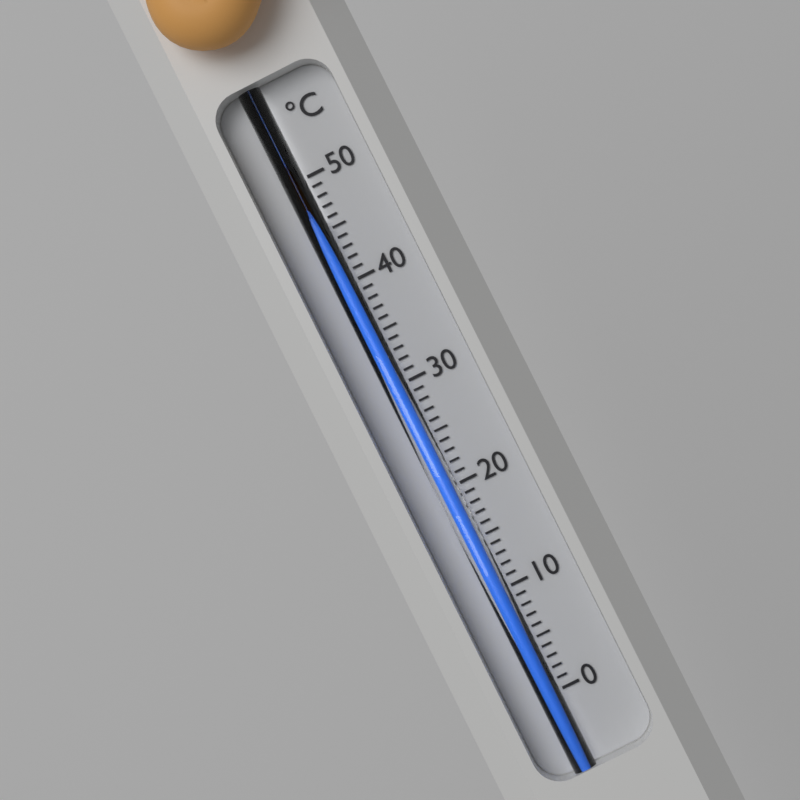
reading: 46 °C
